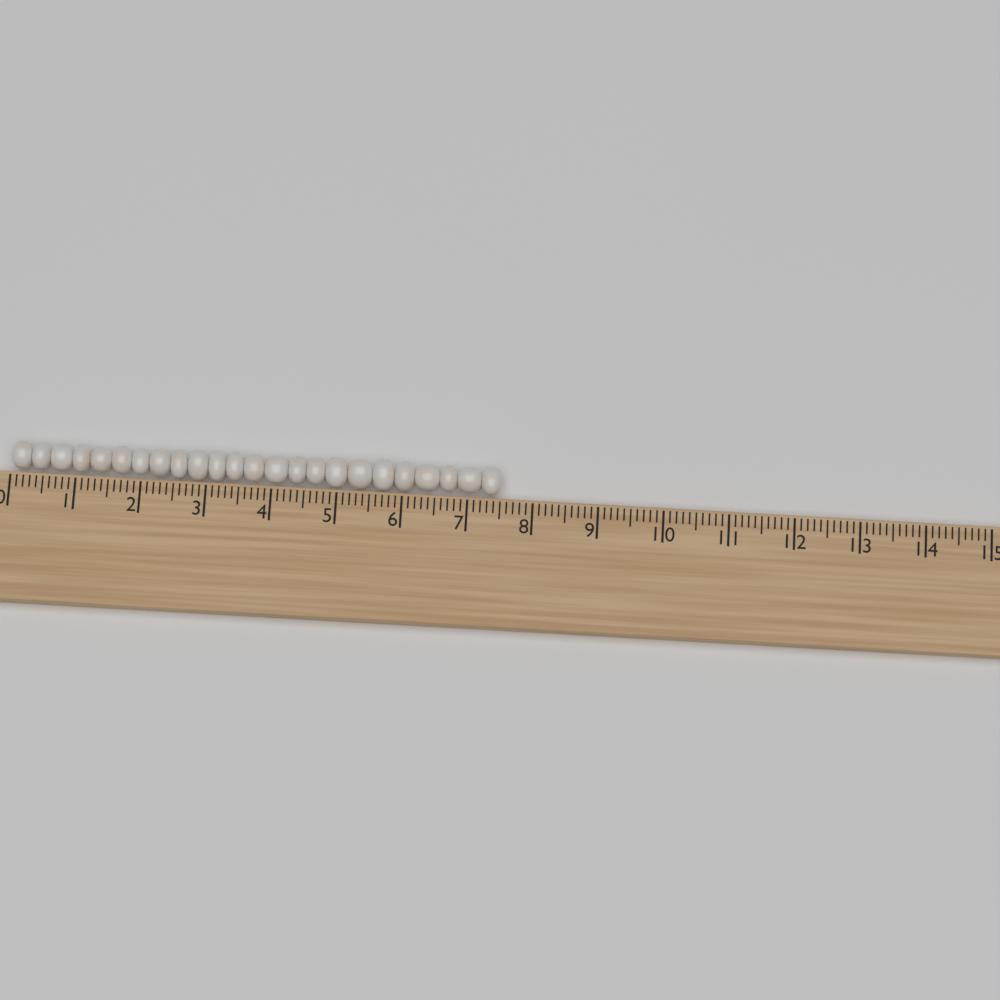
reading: 7.5 (no unit)
